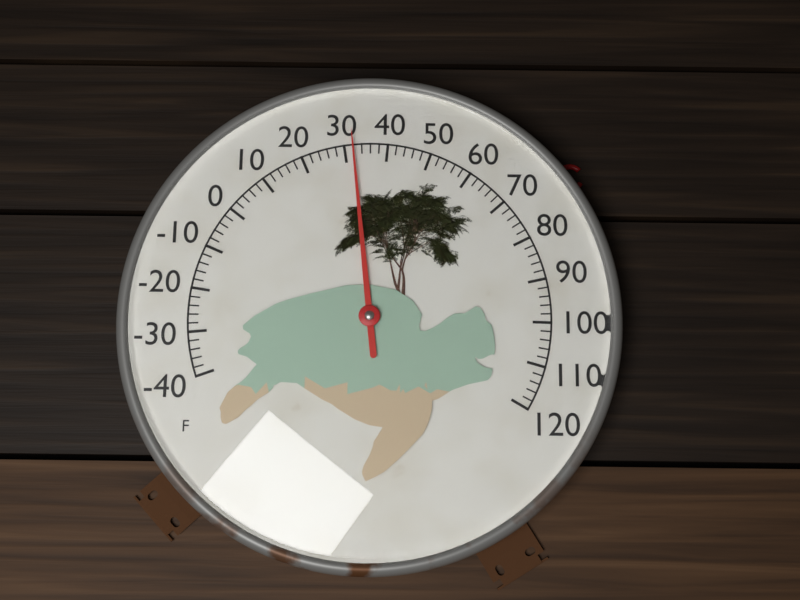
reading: 32 °F
